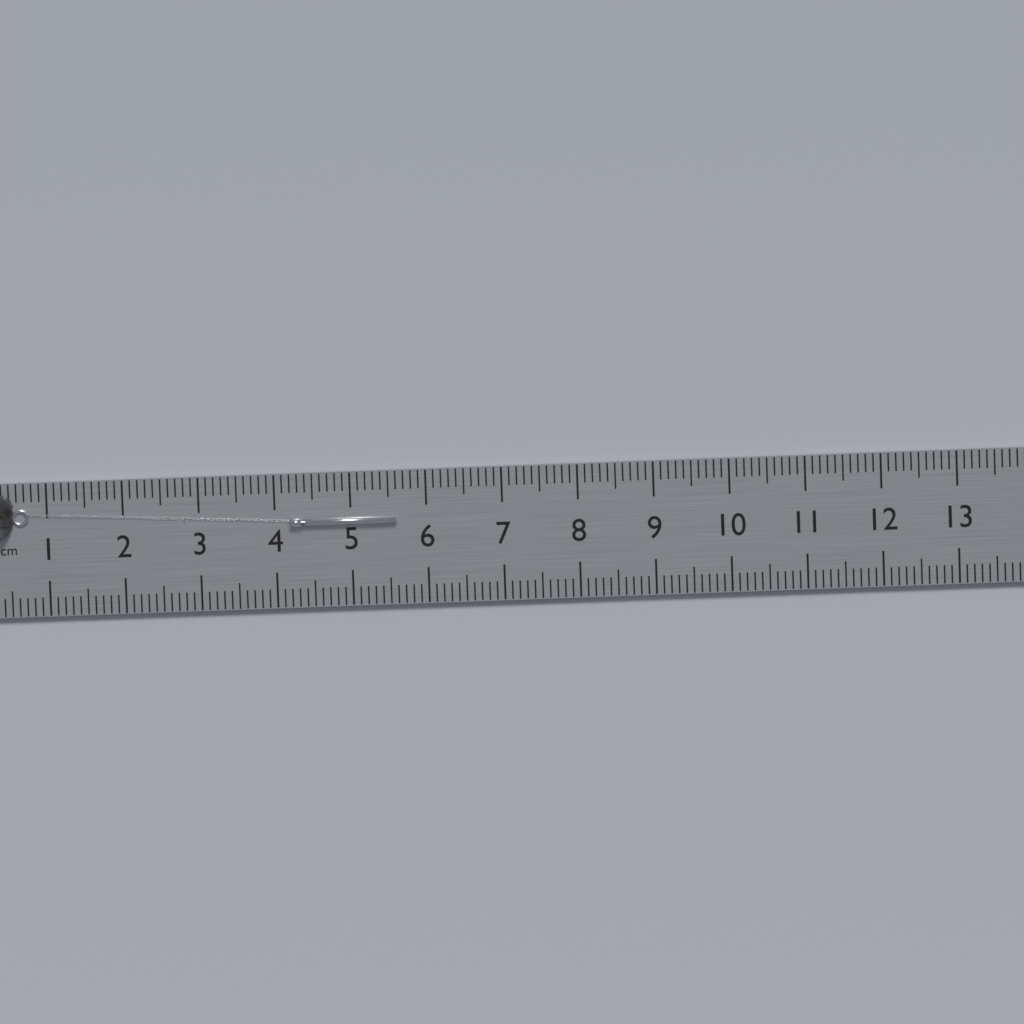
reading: 5.6 cm
